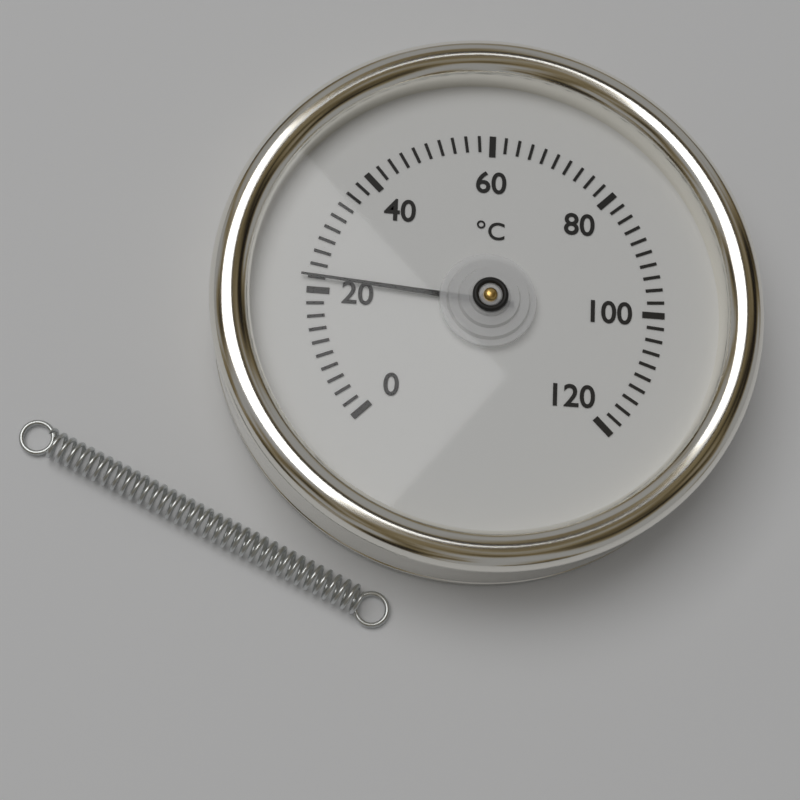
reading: 22 °C
